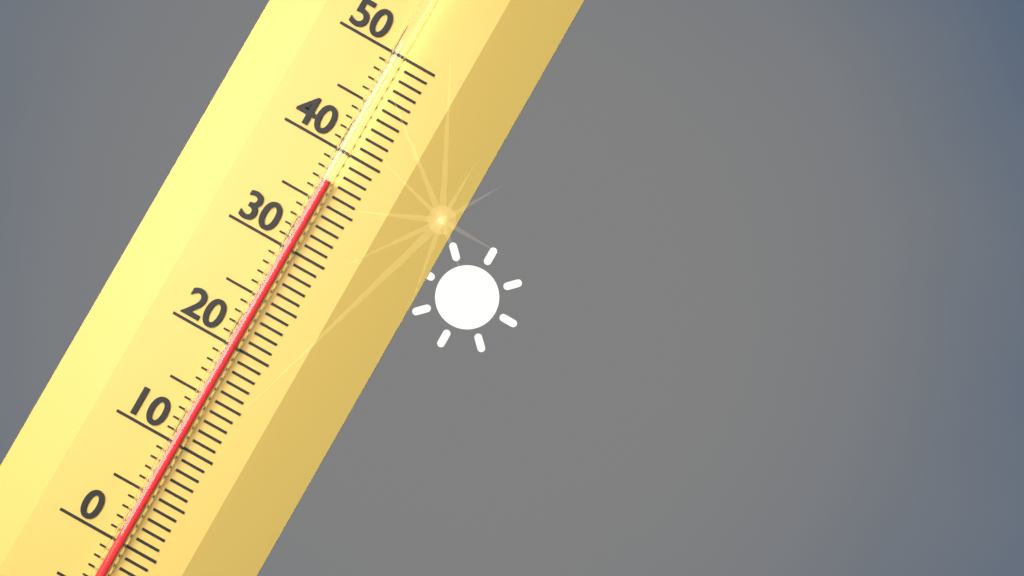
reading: 37 (no unit)
